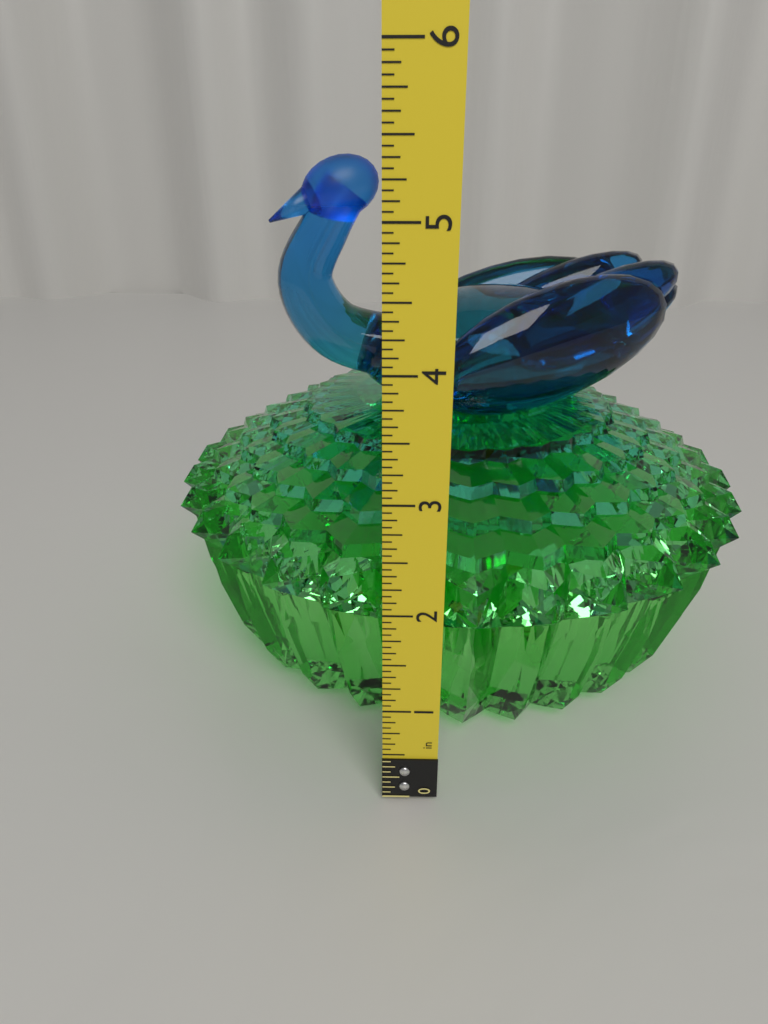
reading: 5.3750 in
